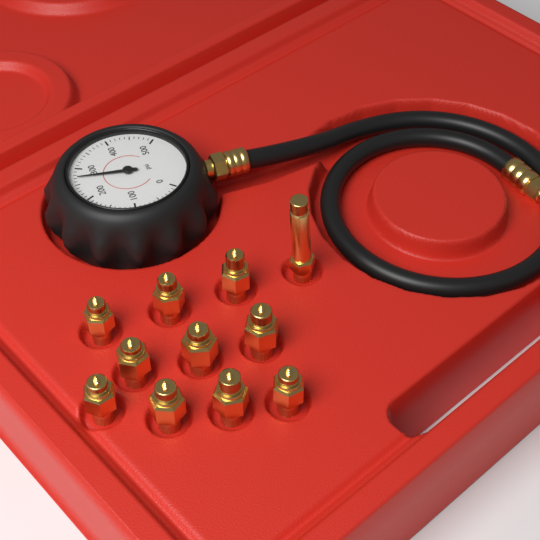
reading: 270 psi
